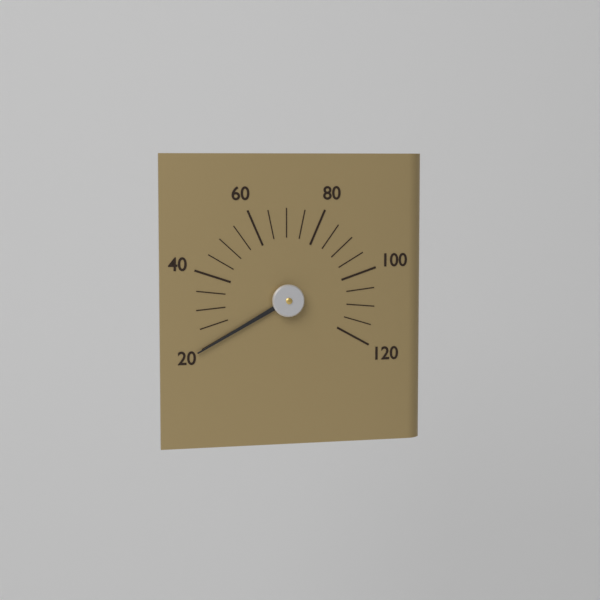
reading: 20 (no unit)
